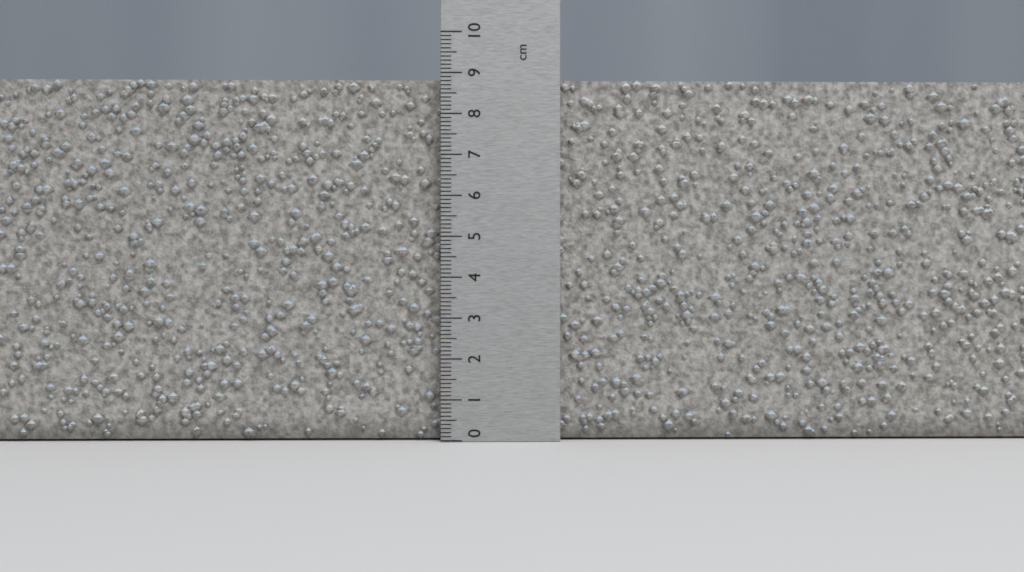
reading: 8.9 cm
